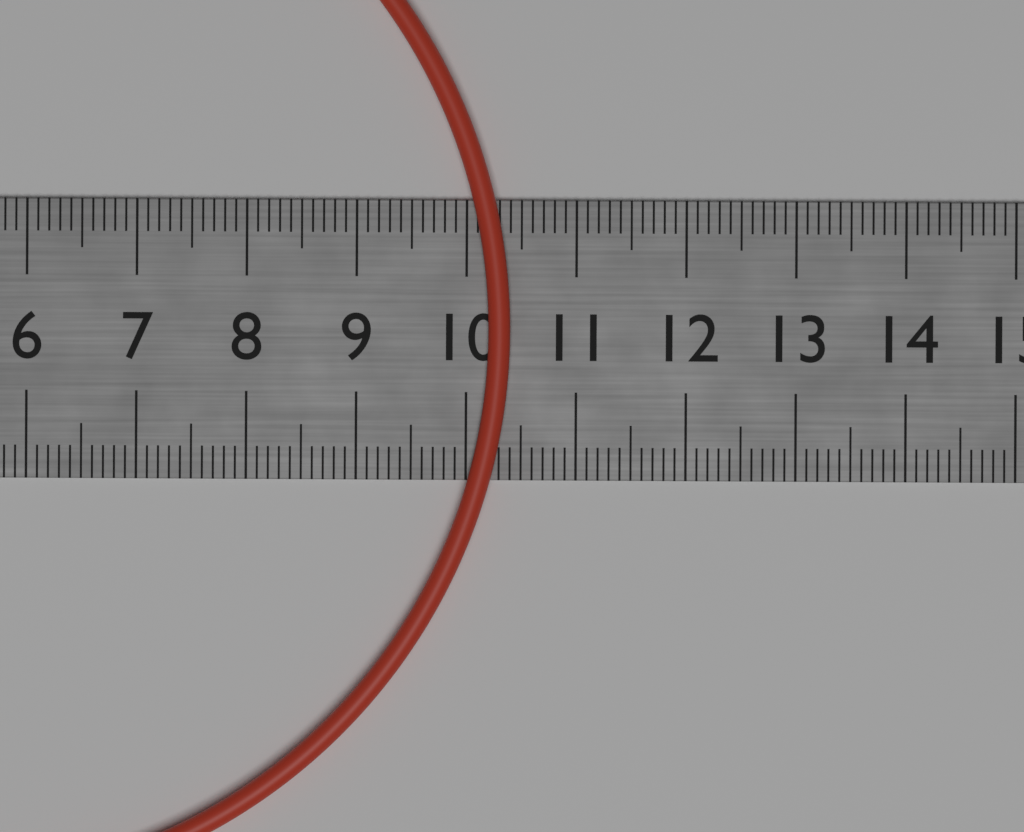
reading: 10.4 cm
